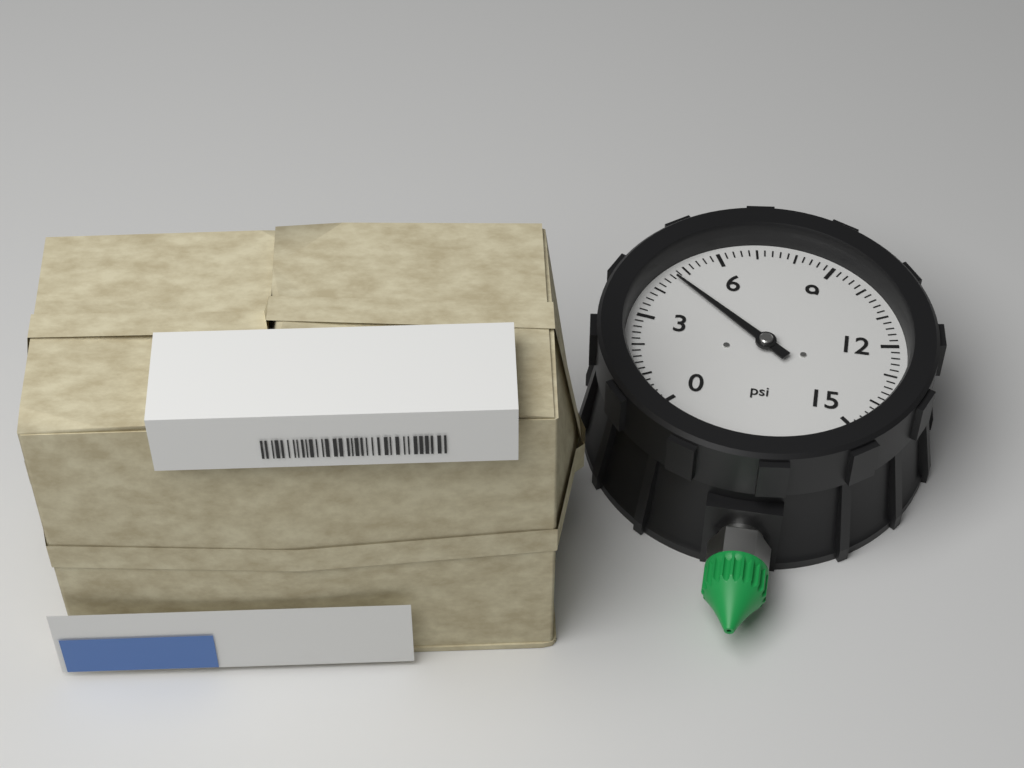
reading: 4.6 psi
